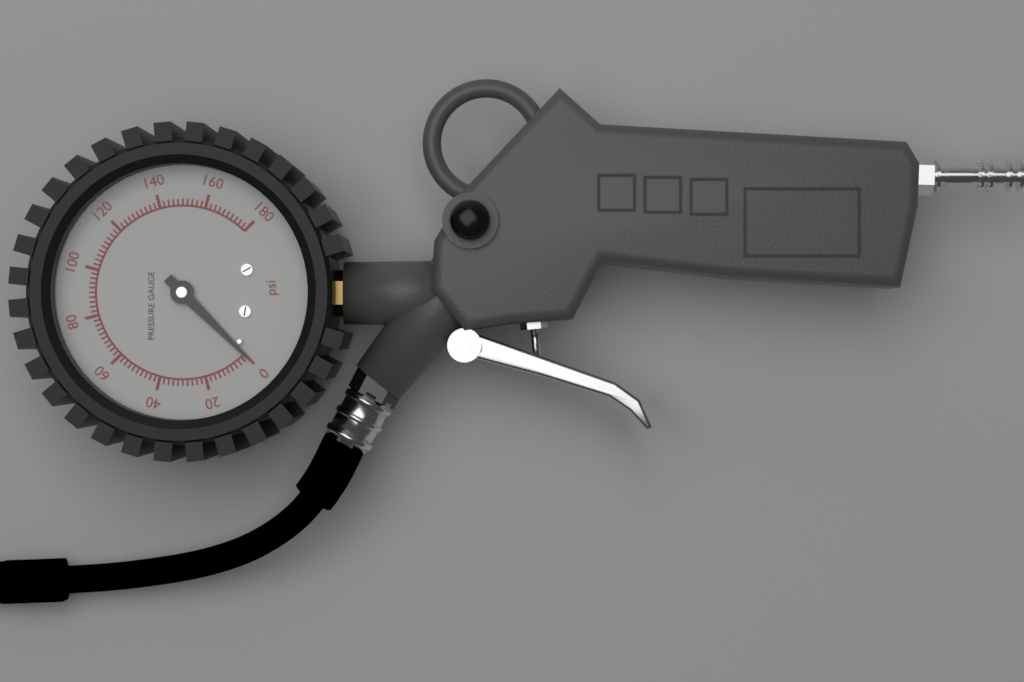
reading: 0 psi
